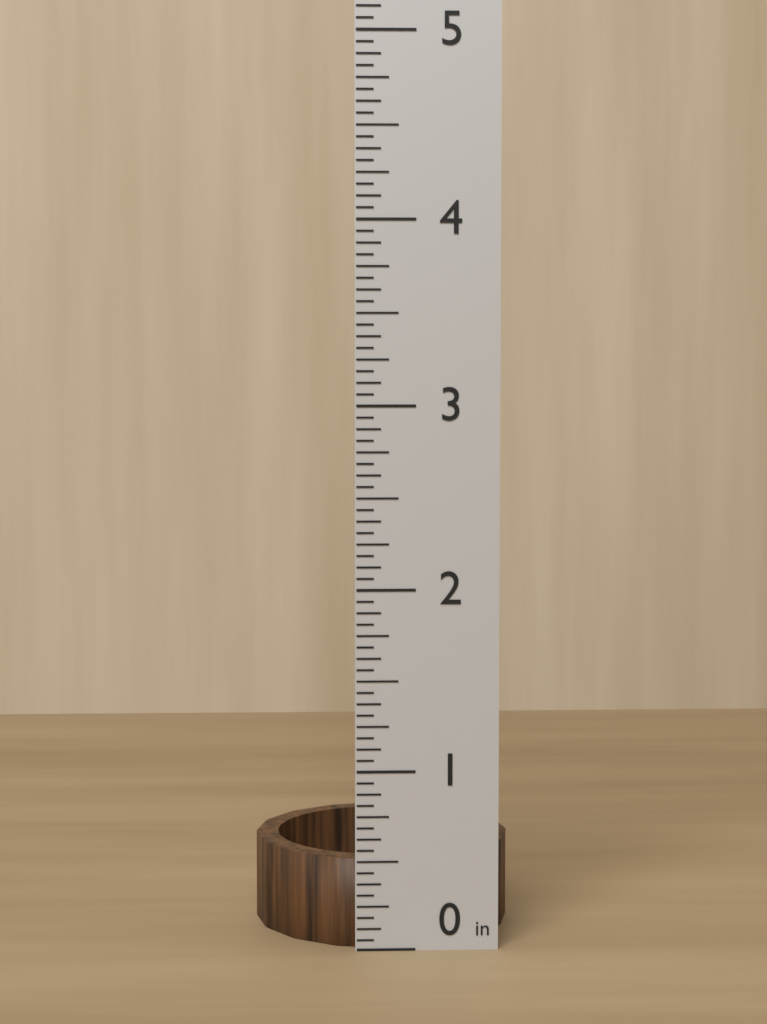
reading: 0.5000 in
